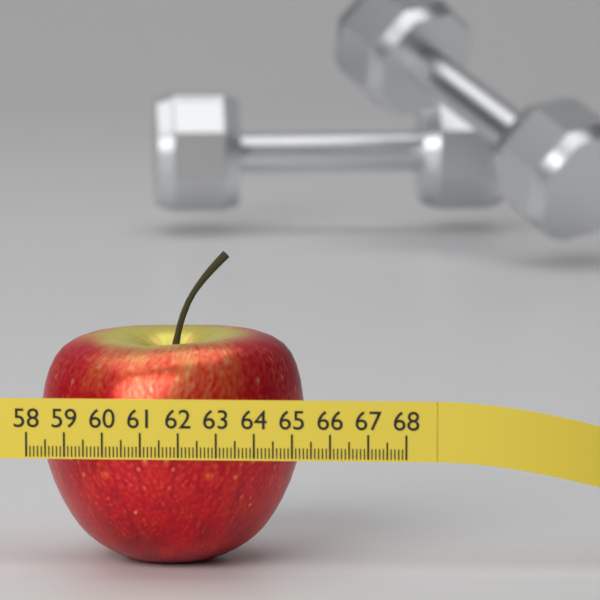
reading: 65.1 (no unit)
